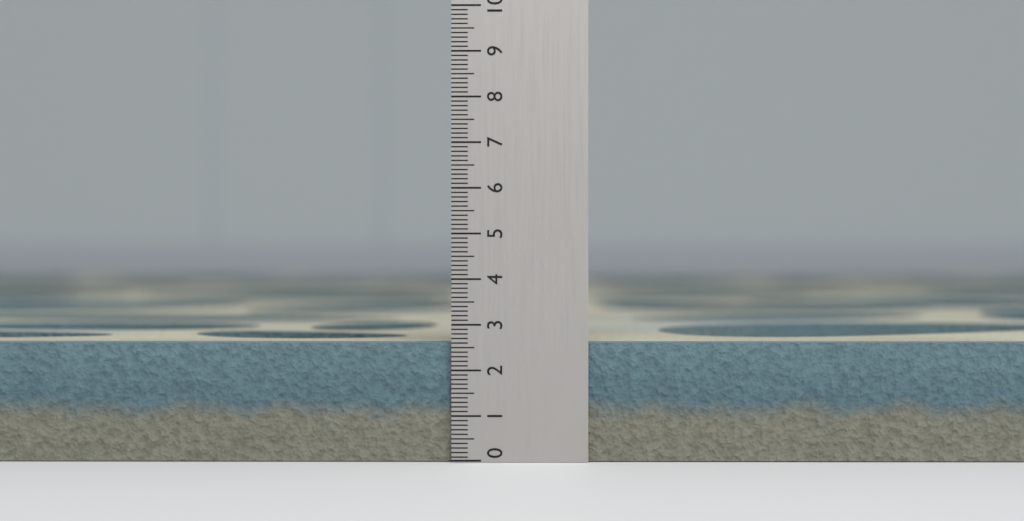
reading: 2.6 (no unit)
